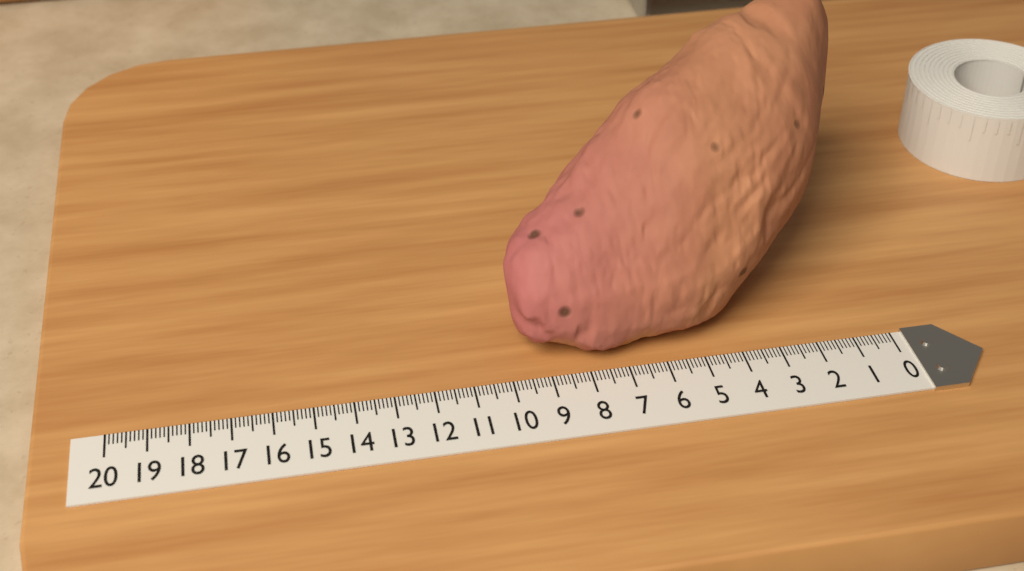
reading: 9.9 (no unit)
